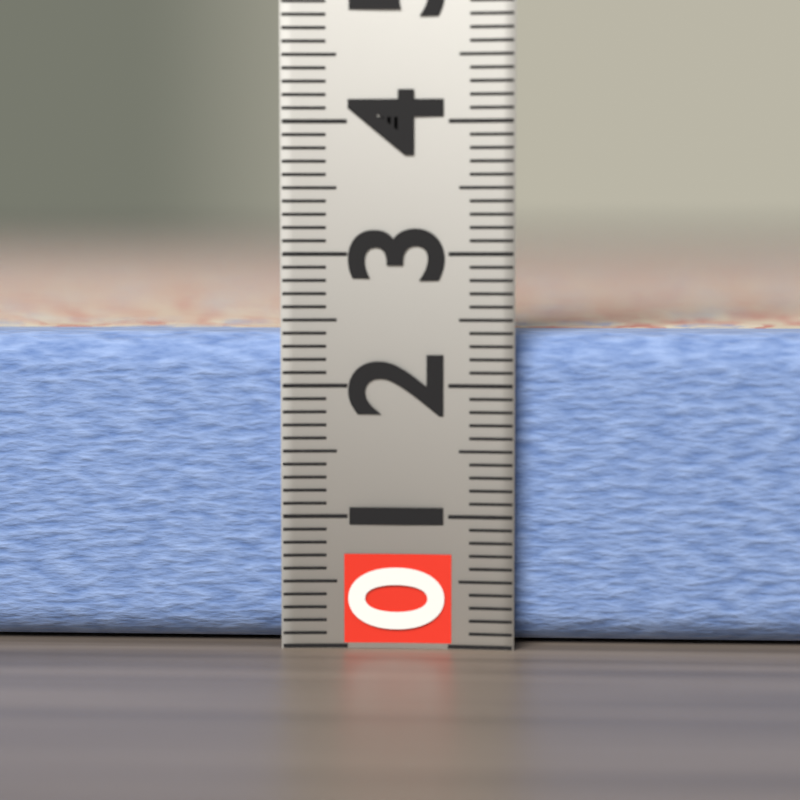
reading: 2.4 (no unit)
